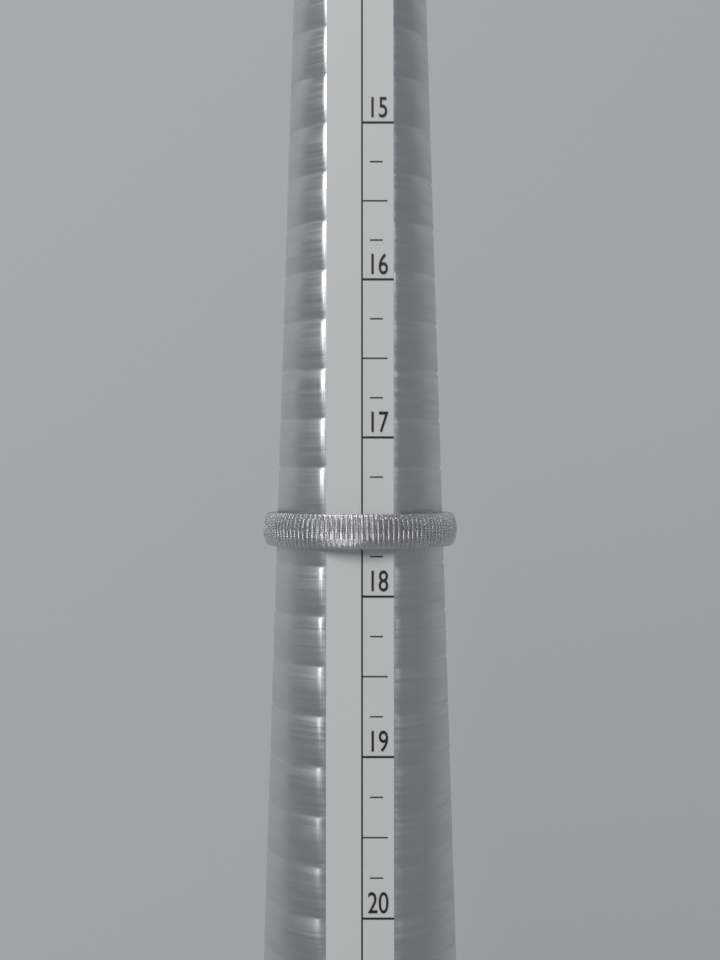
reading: 17.70 (no unit)
